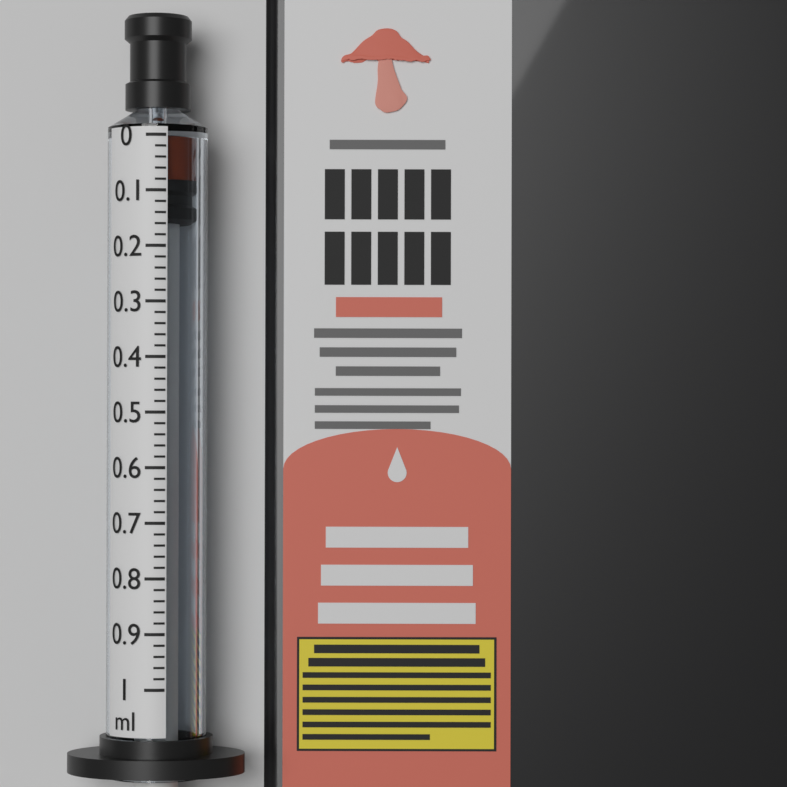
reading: 0.08 ml
